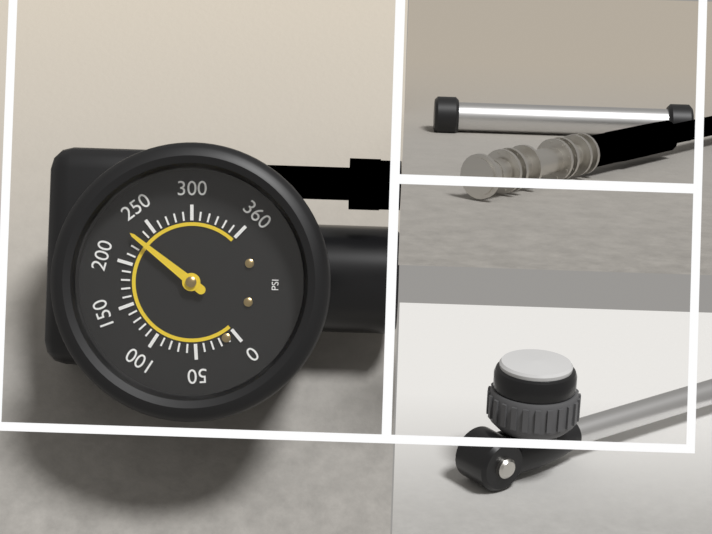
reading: 230 psi
